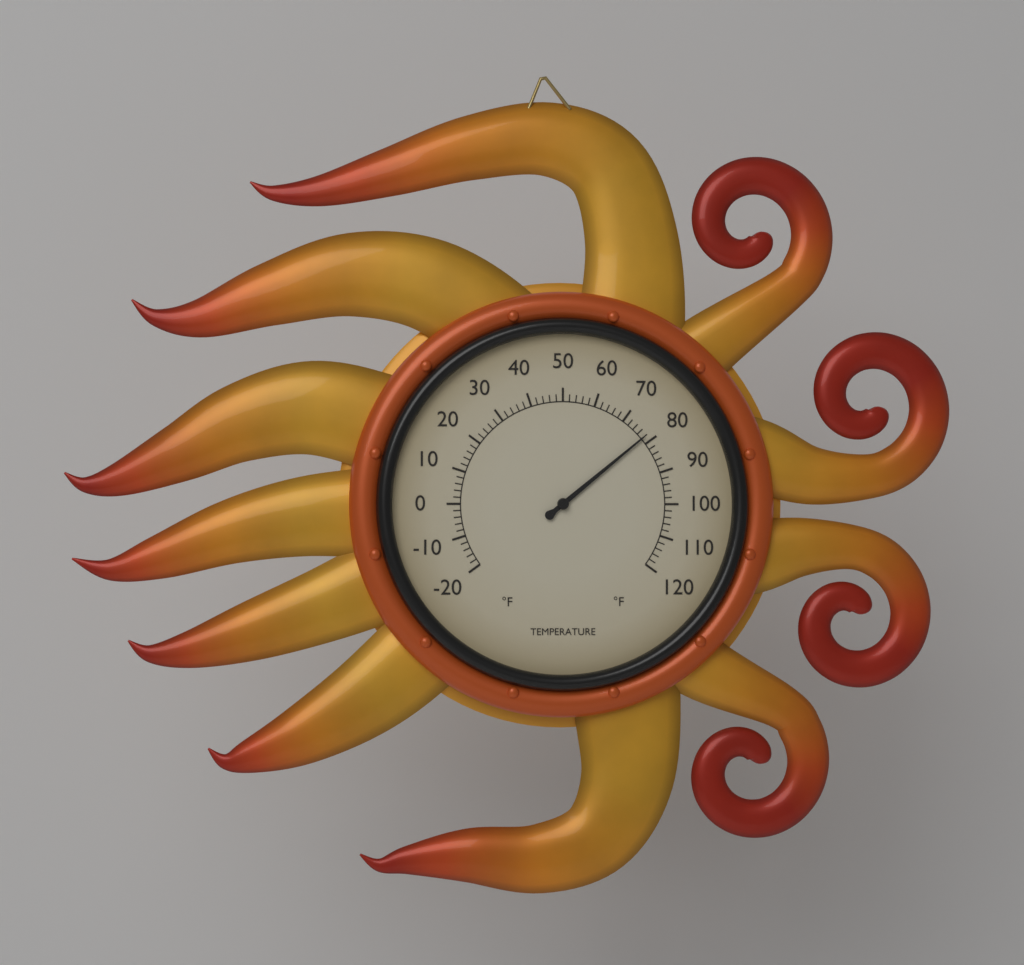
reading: 78 °F
